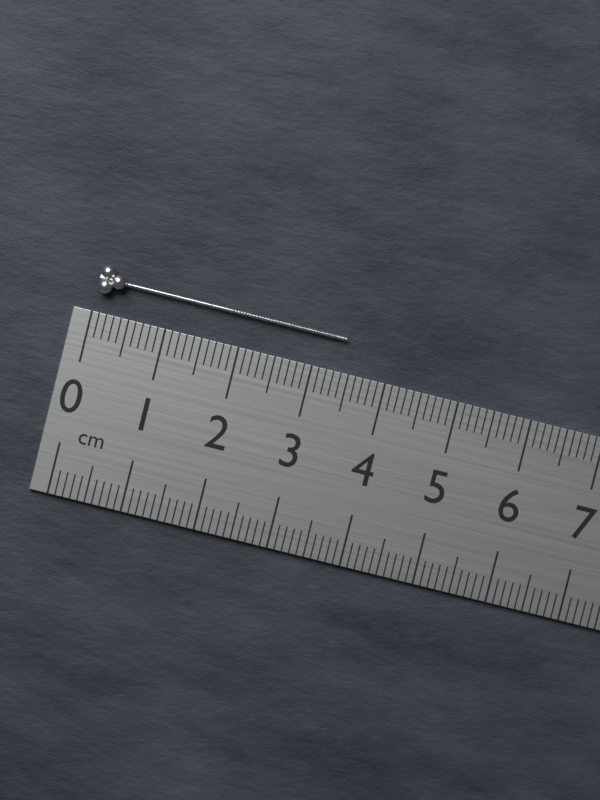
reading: 3.4 cm
